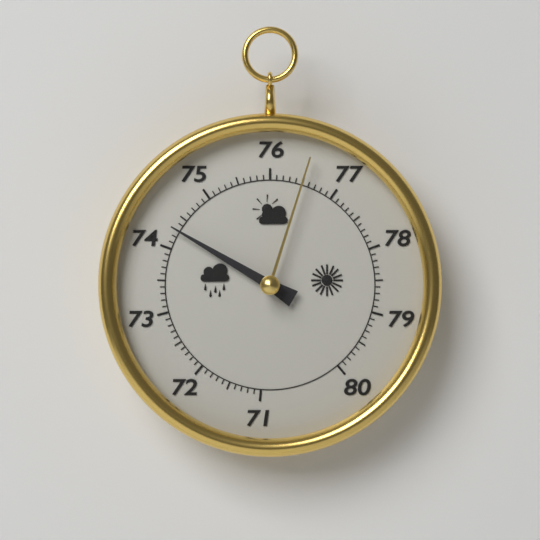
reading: 74.3 (no unit)
